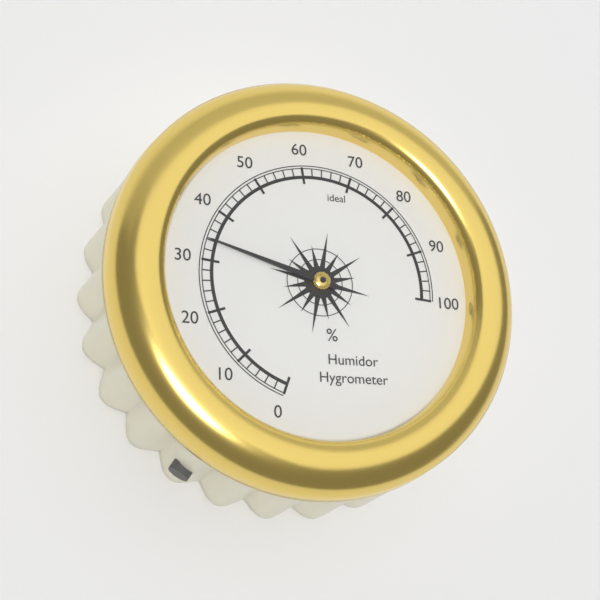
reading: 34 %
